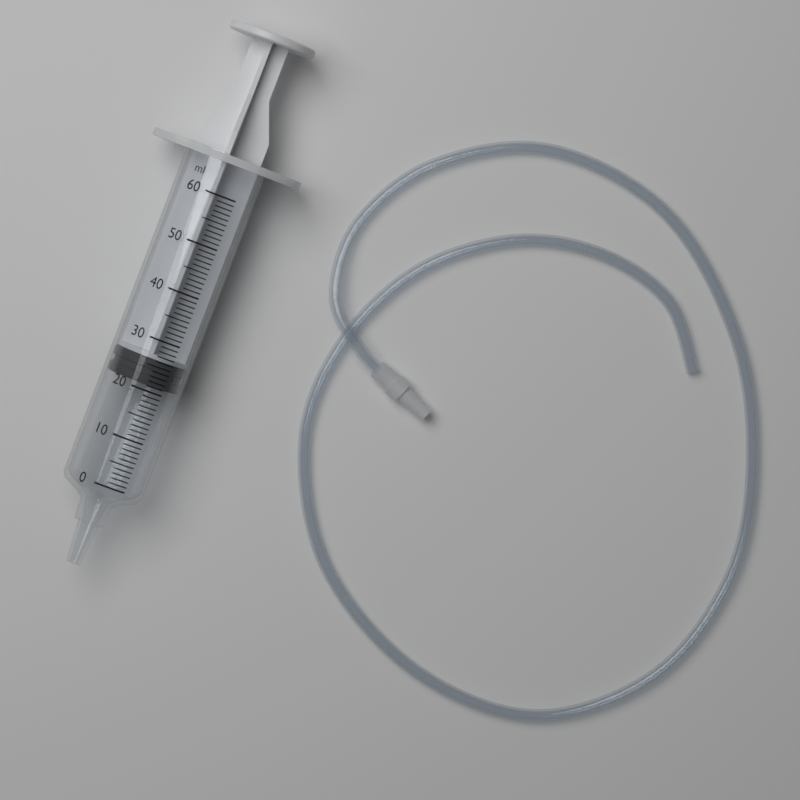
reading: 21 ml
